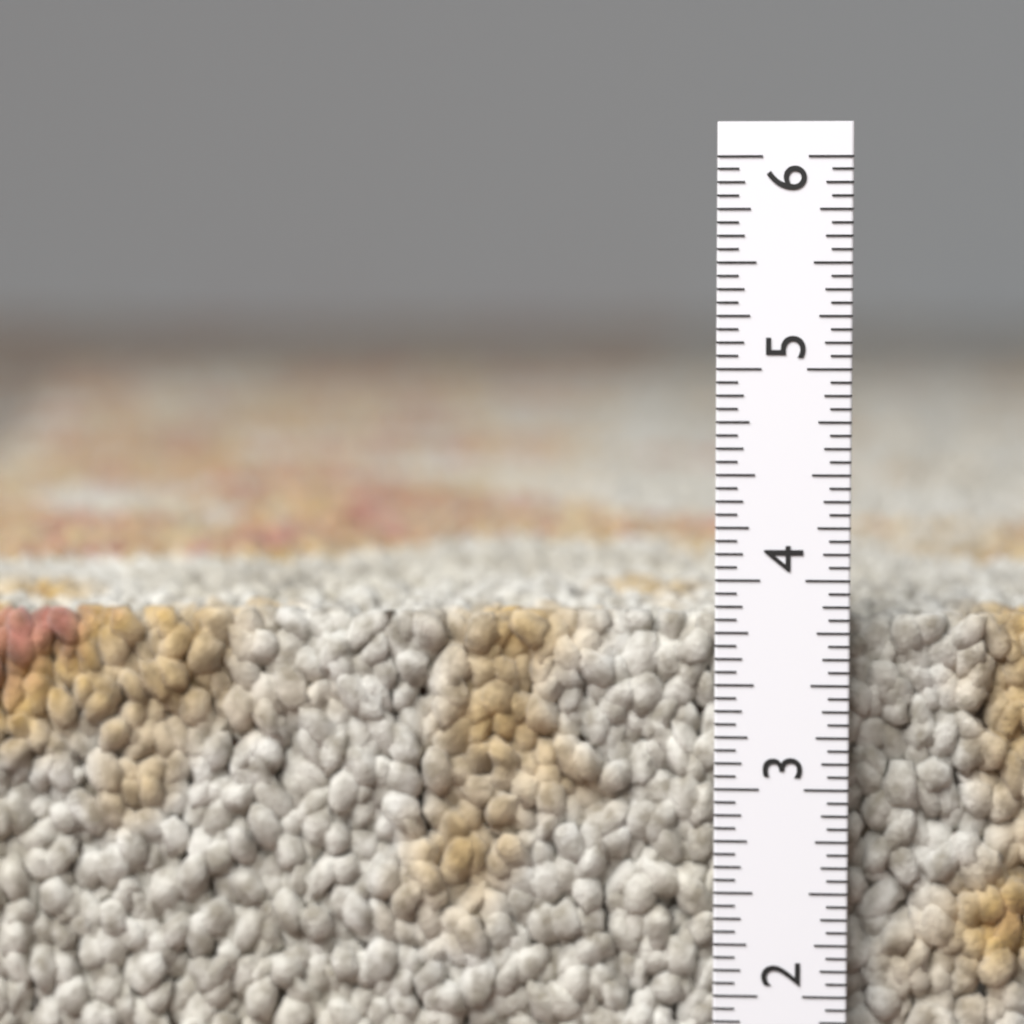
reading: 3.8125 in
